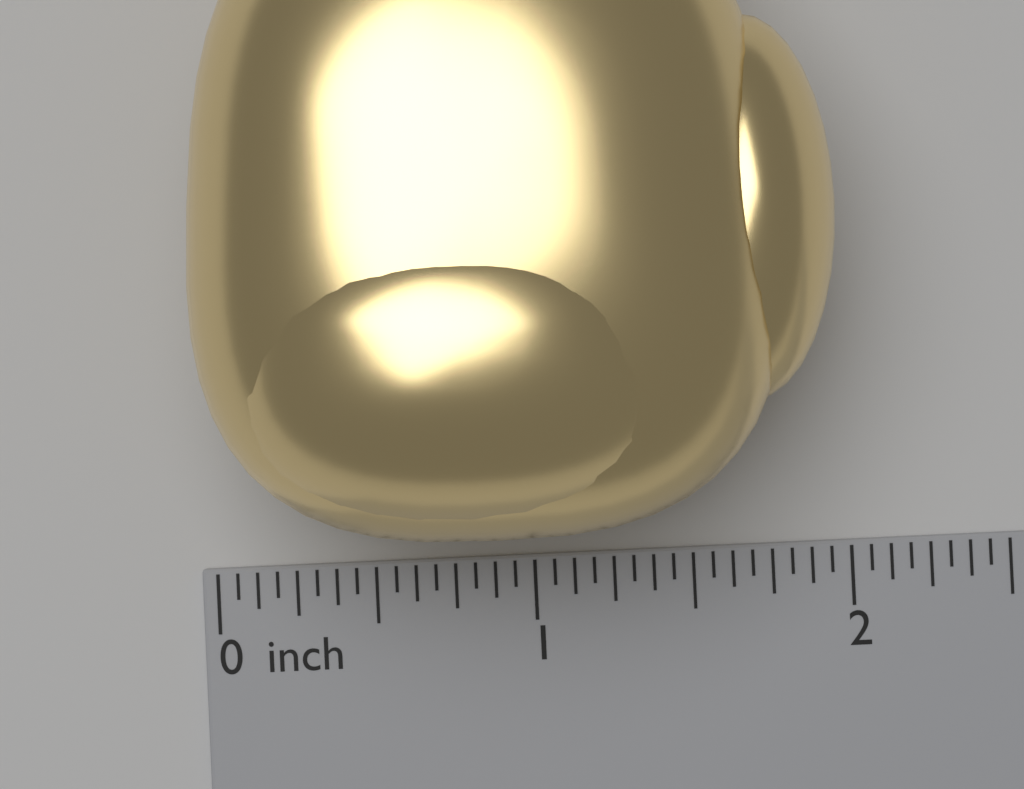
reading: 1.9375 inch
